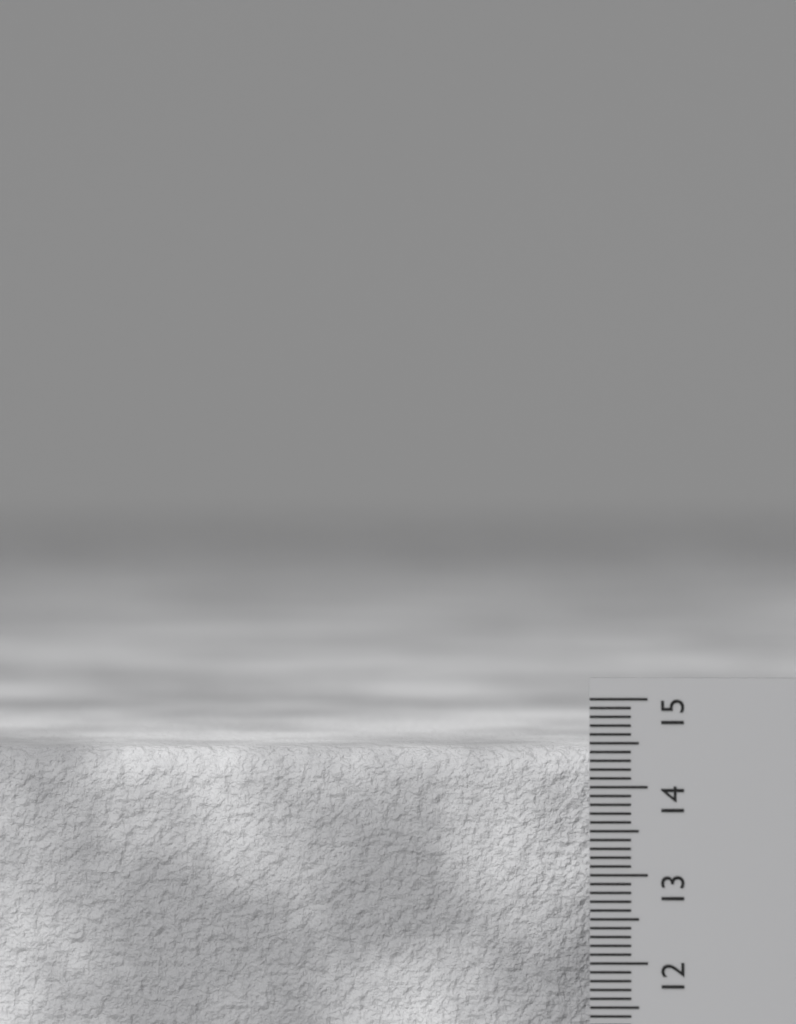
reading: 14.4 cm
